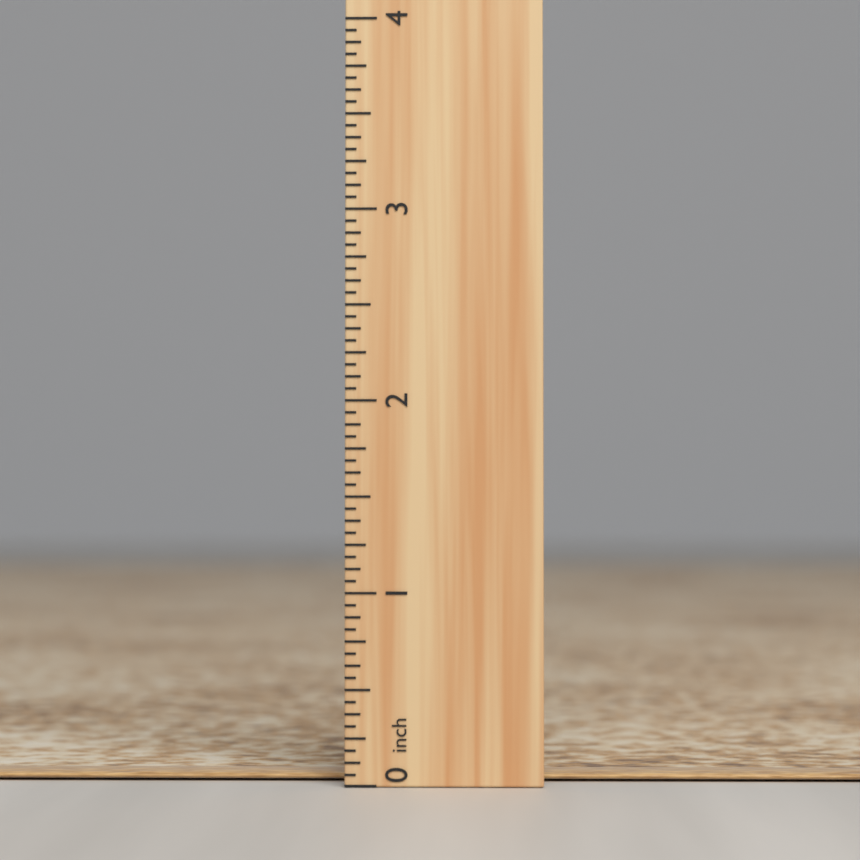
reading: 0.0625 inch
